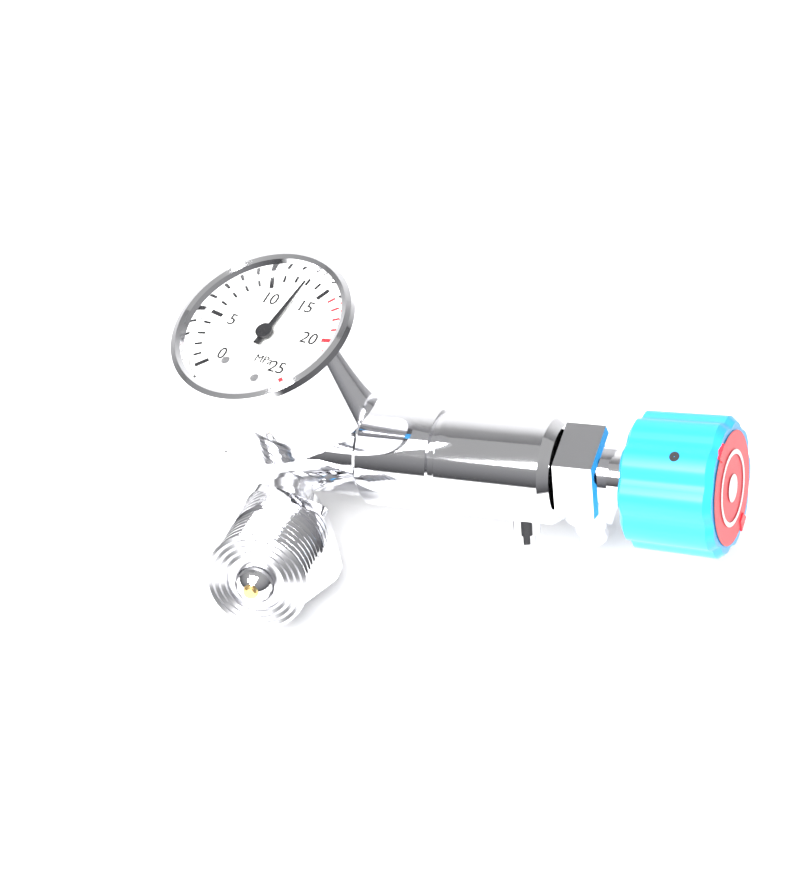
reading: 13 MPa
